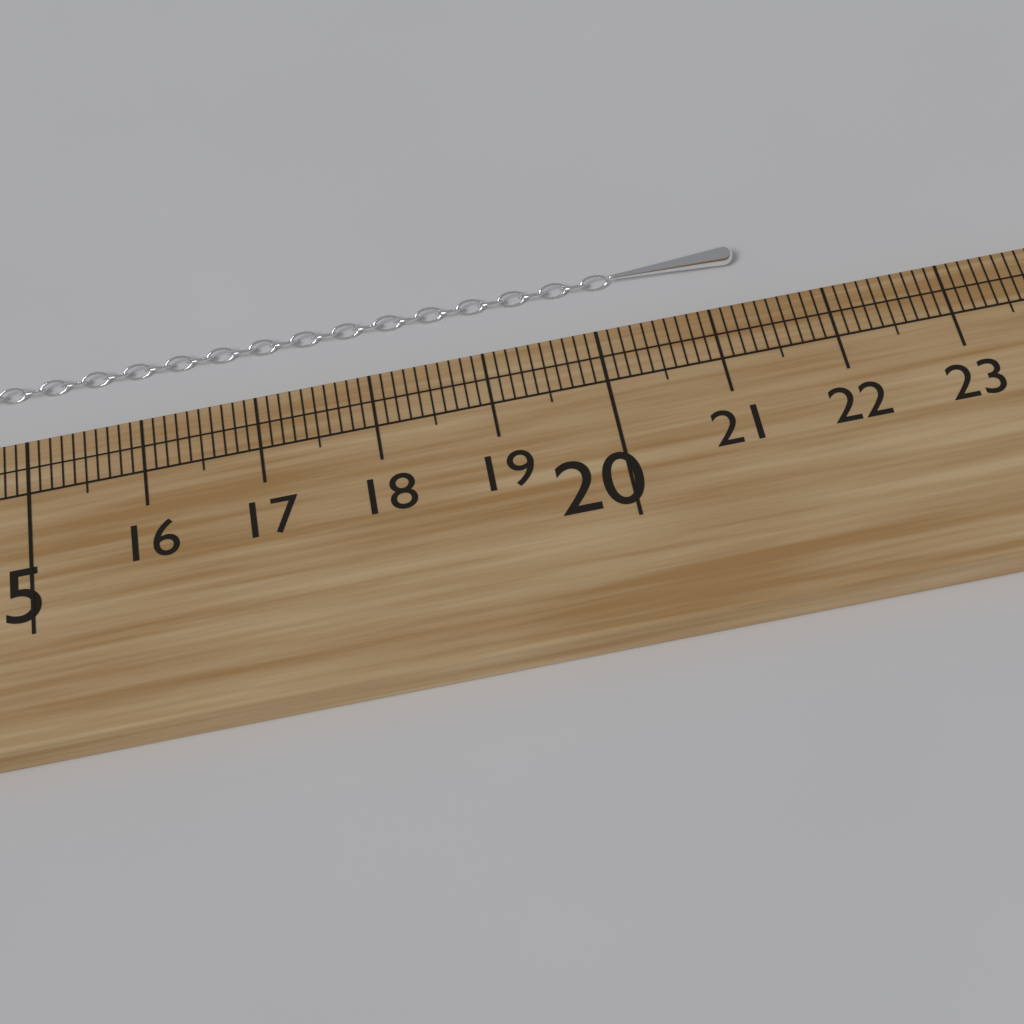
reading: 21.4 cm
